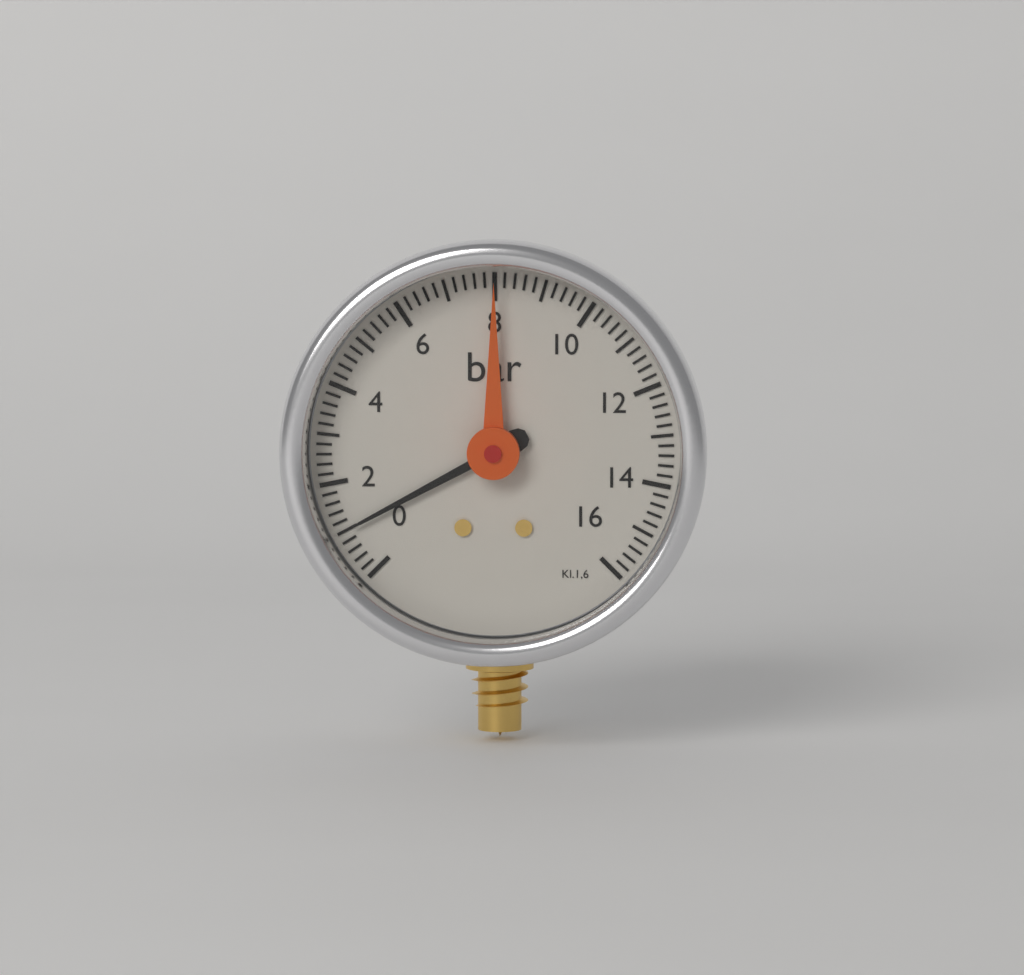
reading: 1.0 bar
